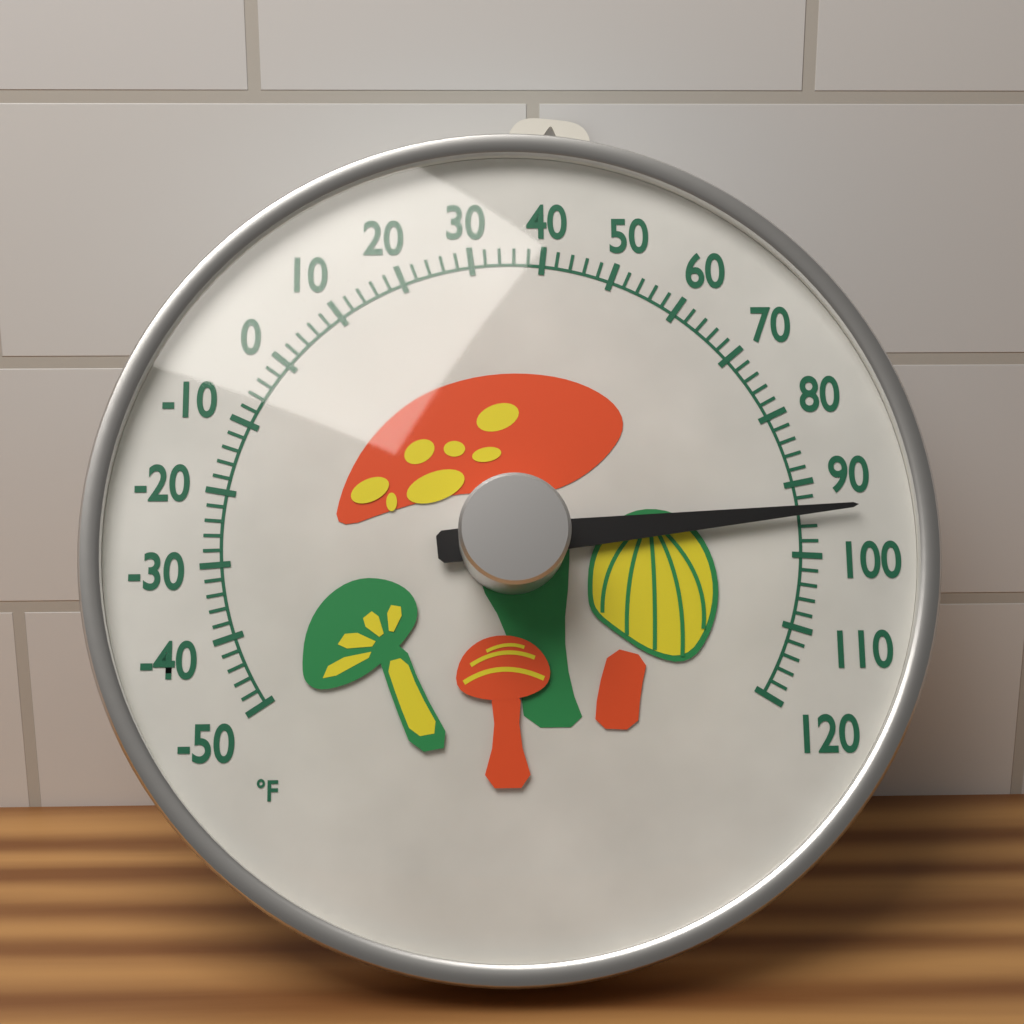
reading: 94 °F
